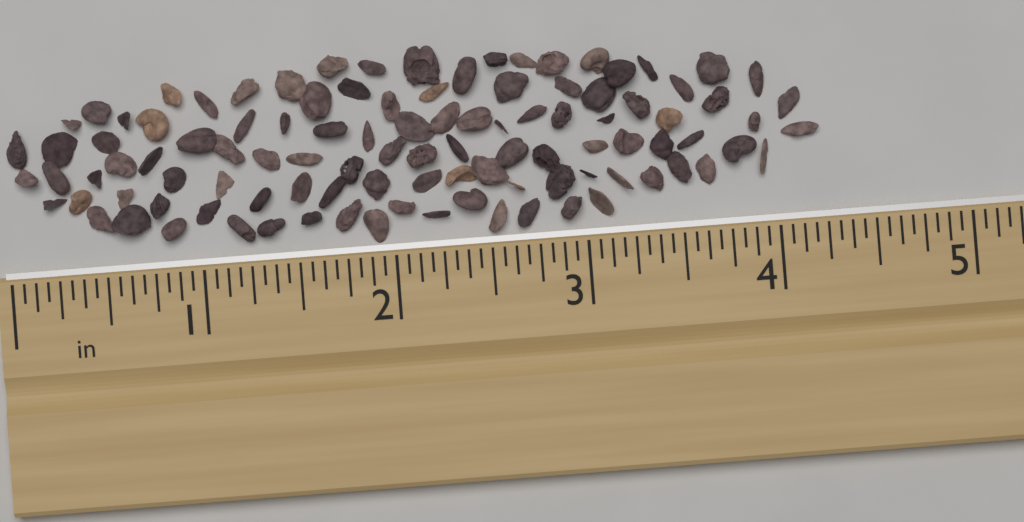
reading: 4.2500 in
